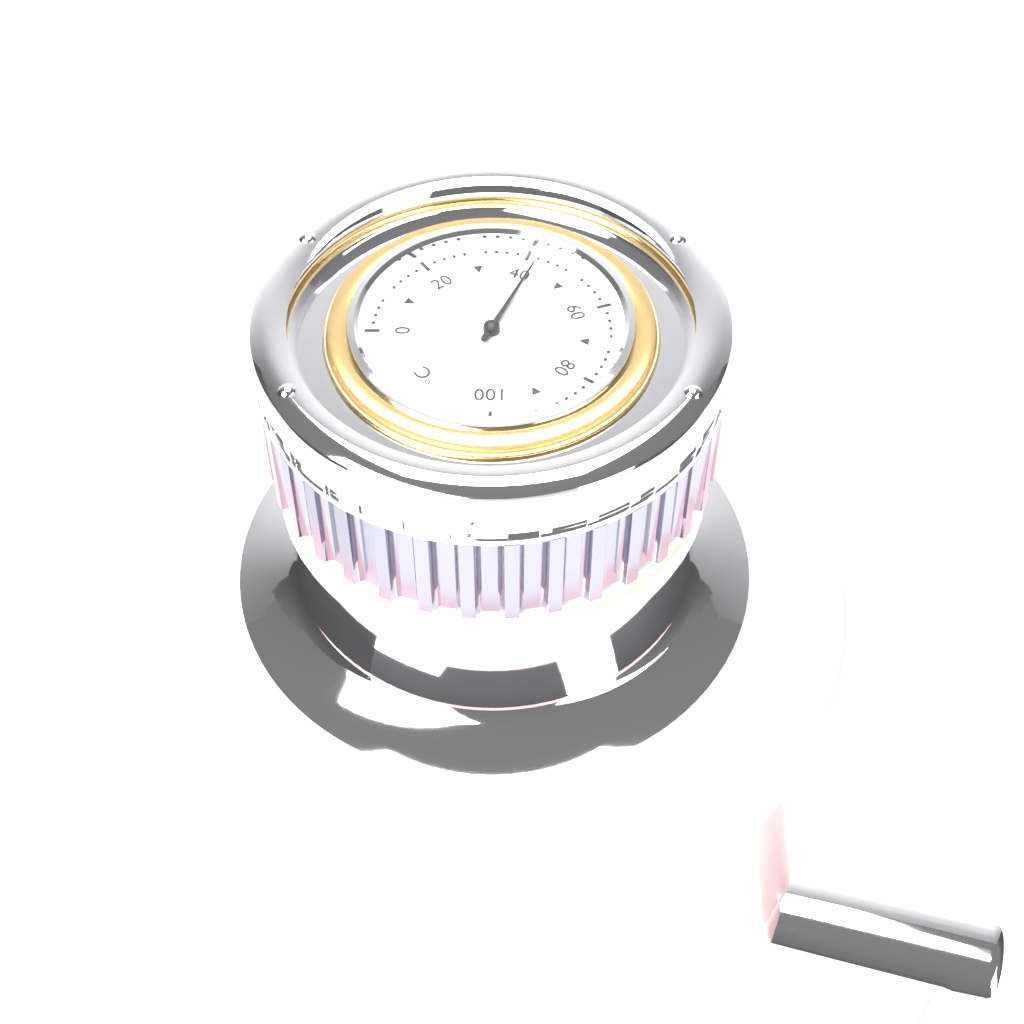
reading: 42 °C
